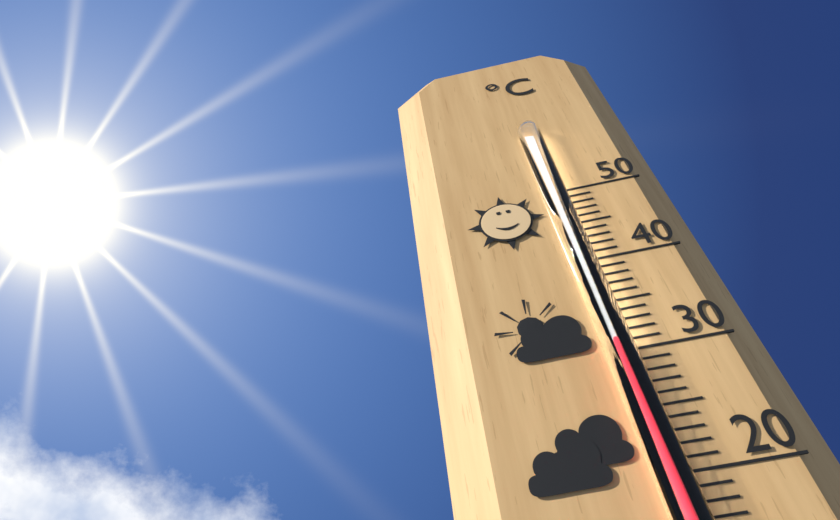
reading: 31 °C
